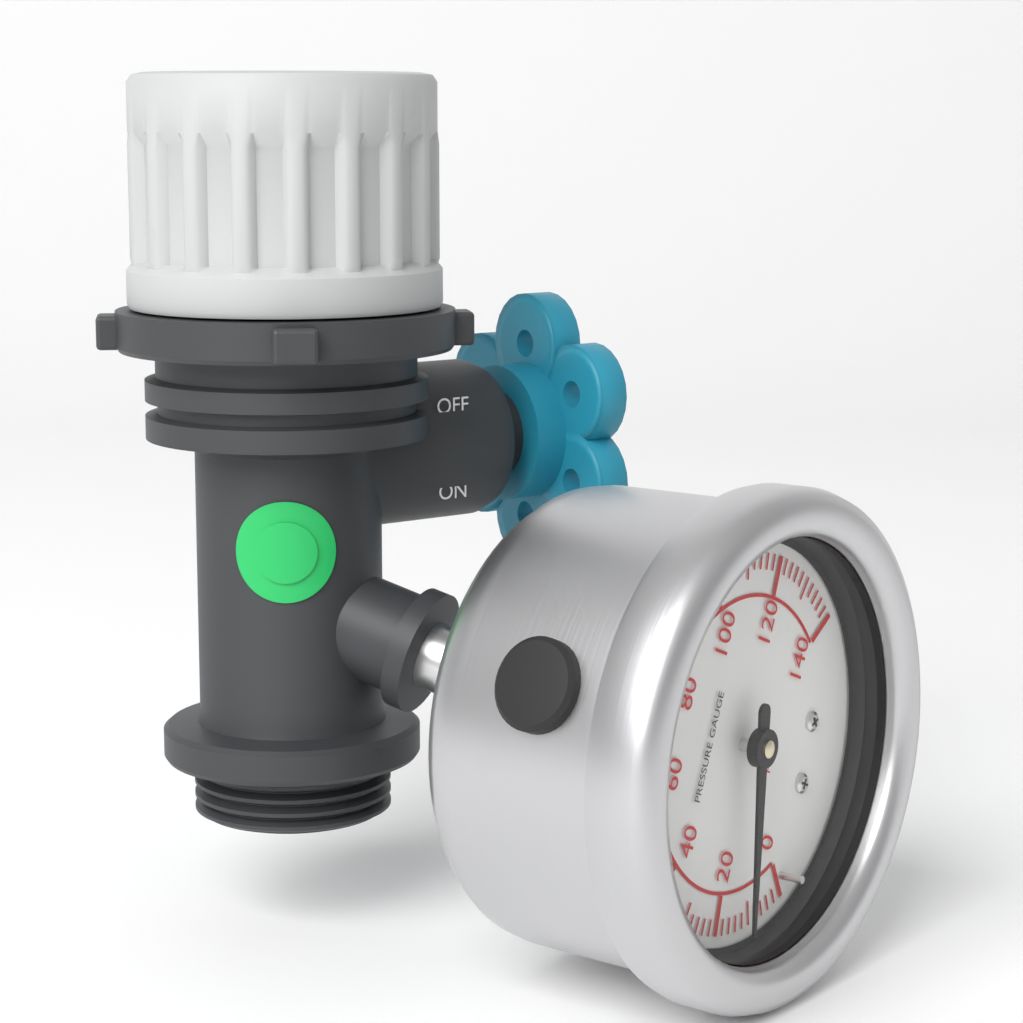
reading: 14 psi
